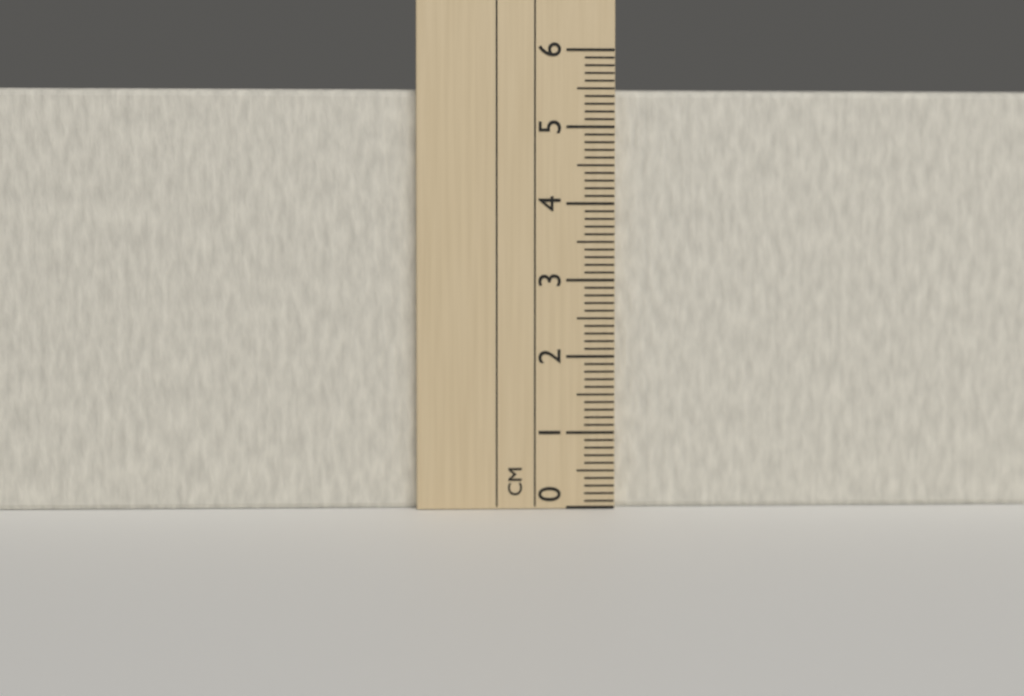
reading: 5.5 cm
